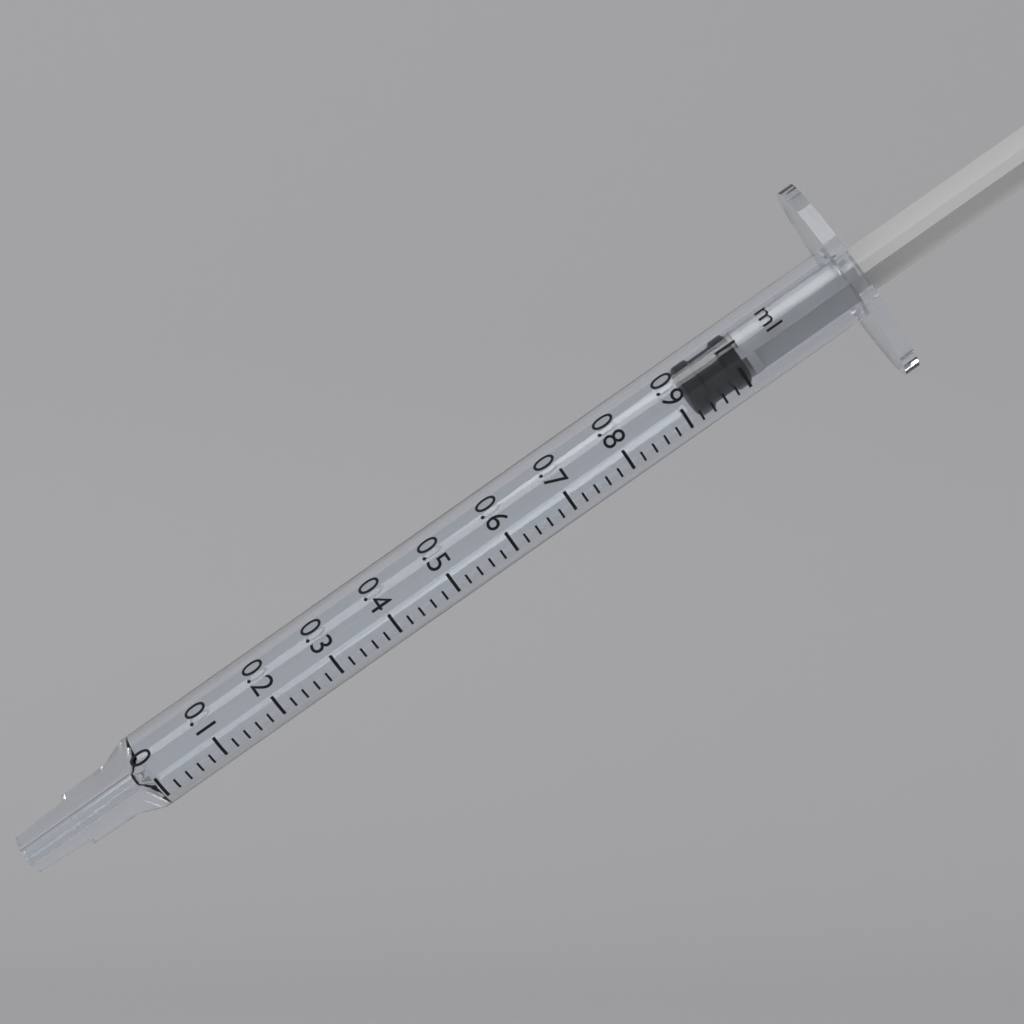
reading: 0.92 ml
